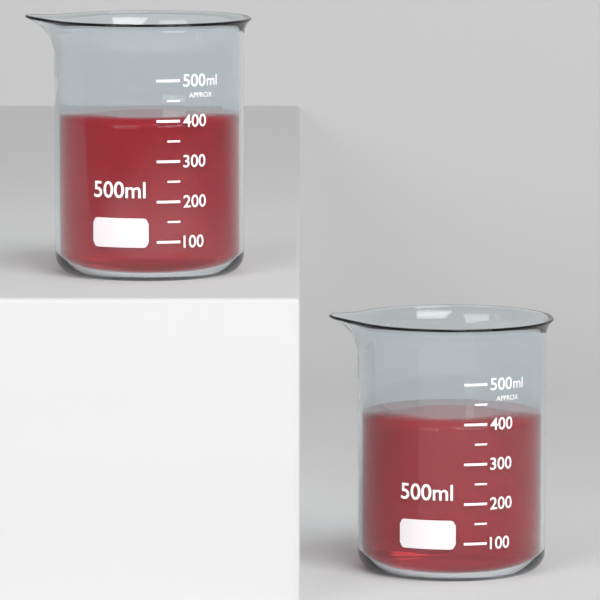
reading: 400 ml
